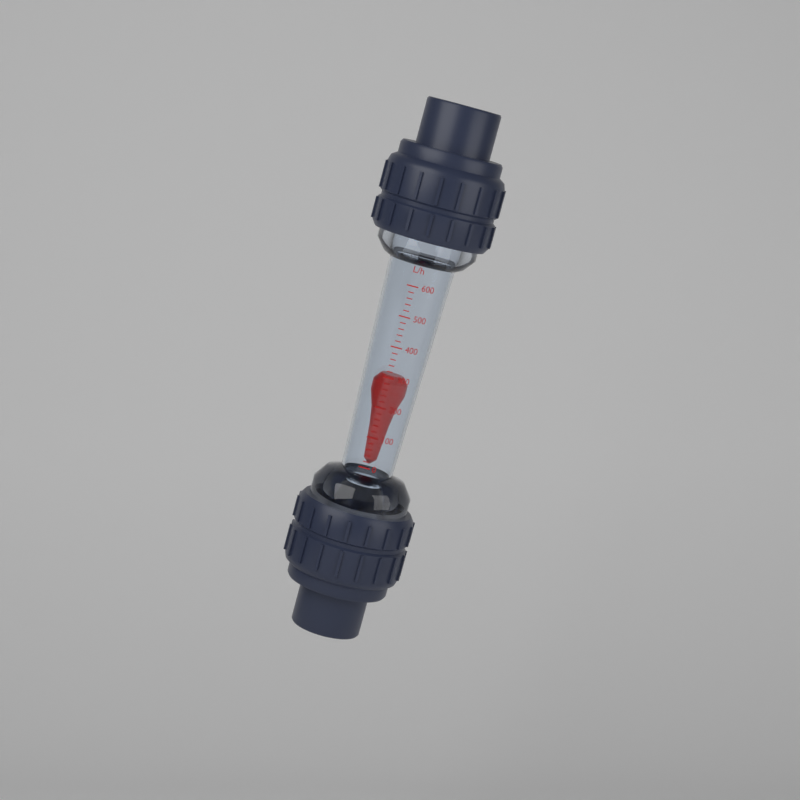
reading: 300 L/h
